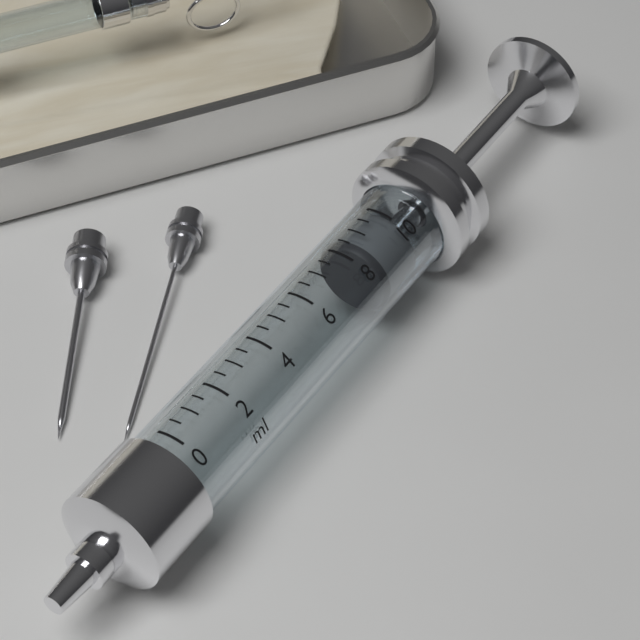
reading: 8.5 ml
